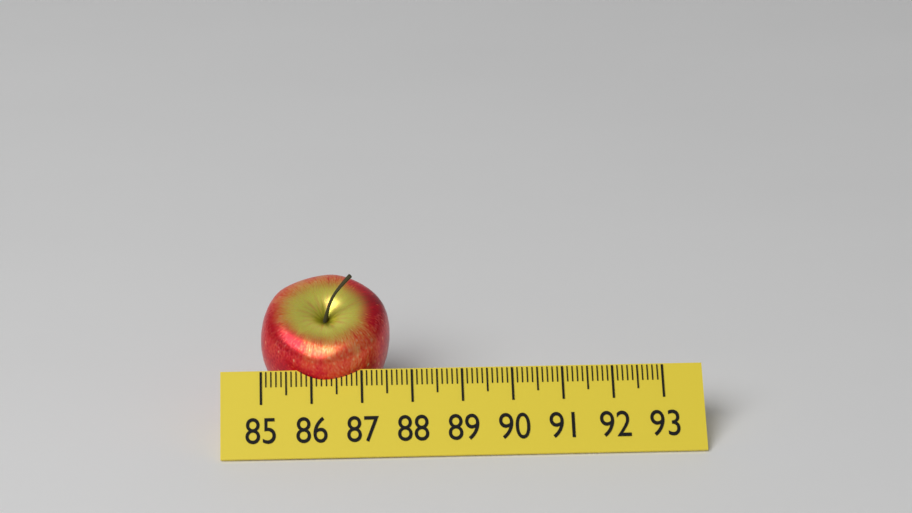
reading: 87.6 (no unit)
